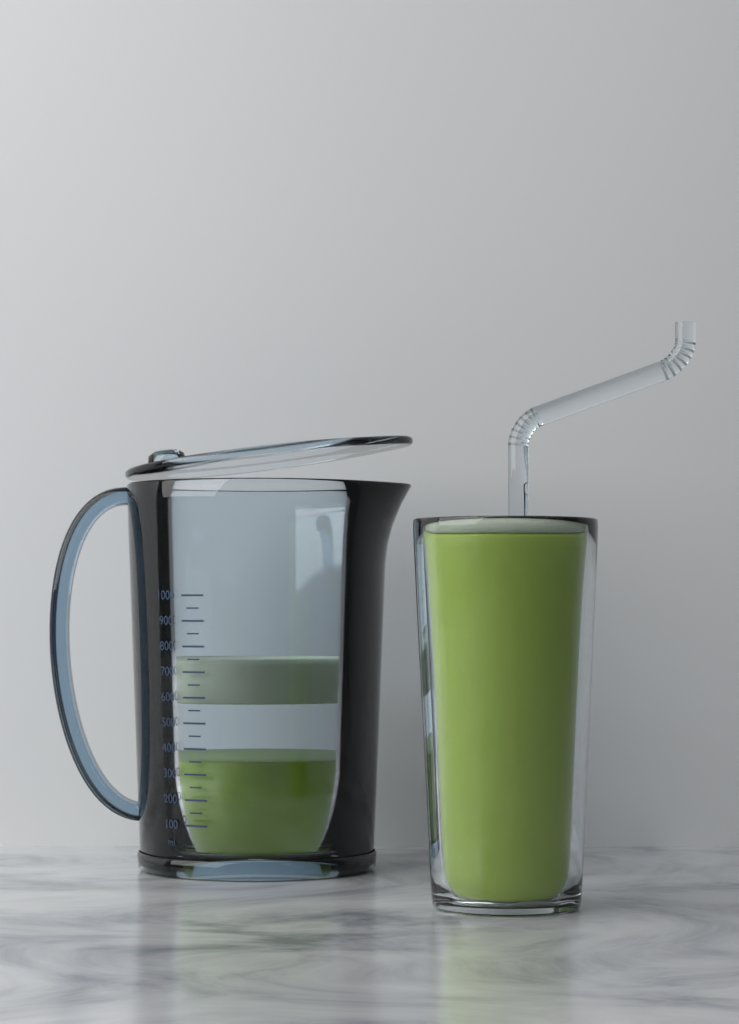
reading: 350 ml
